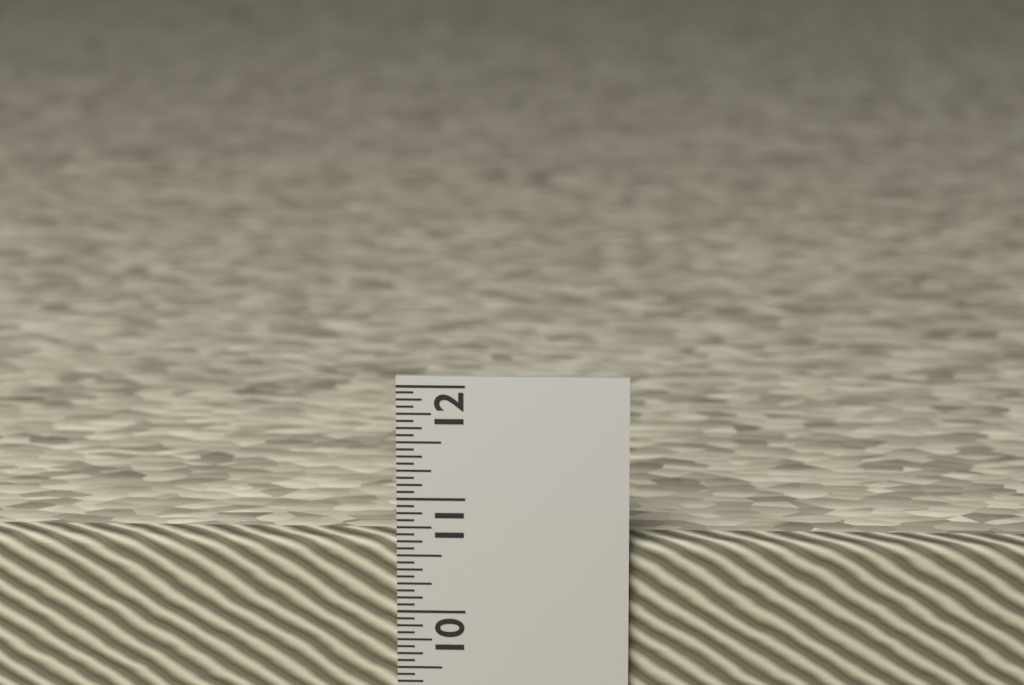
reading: 10.6250 in
